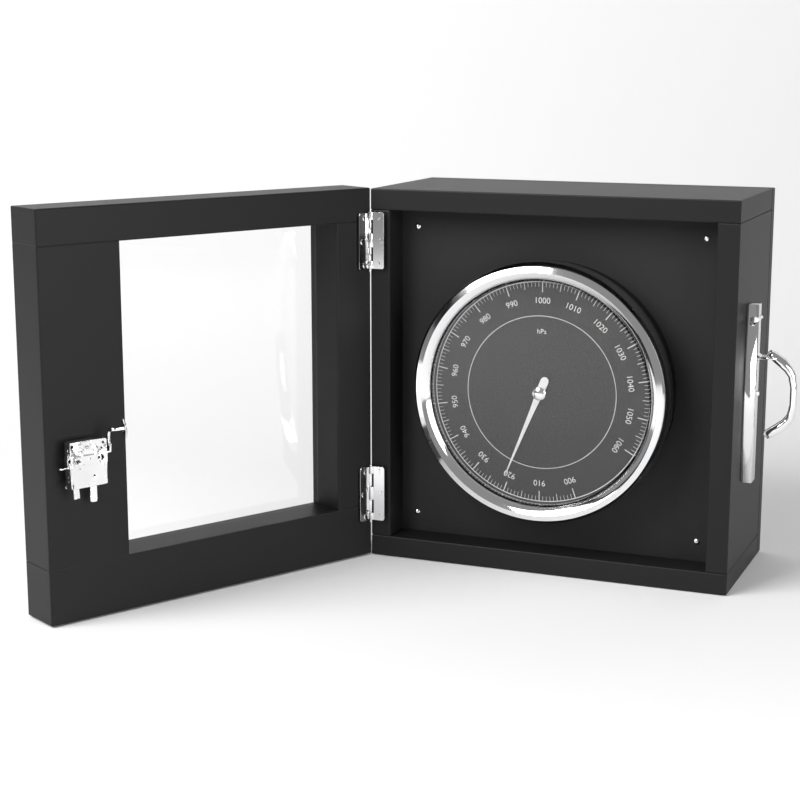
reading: 921 hPa
